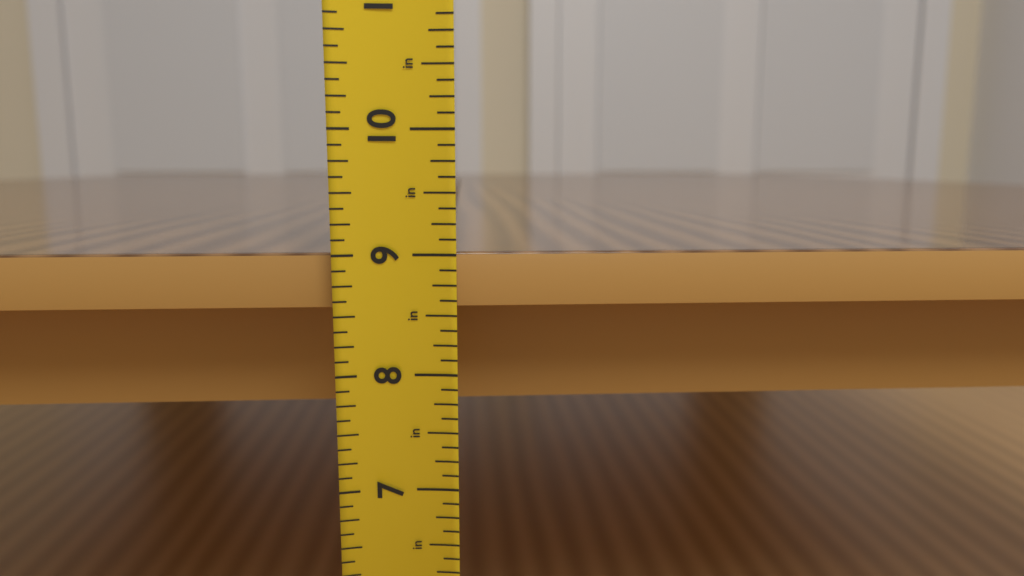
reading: 9.000 in
